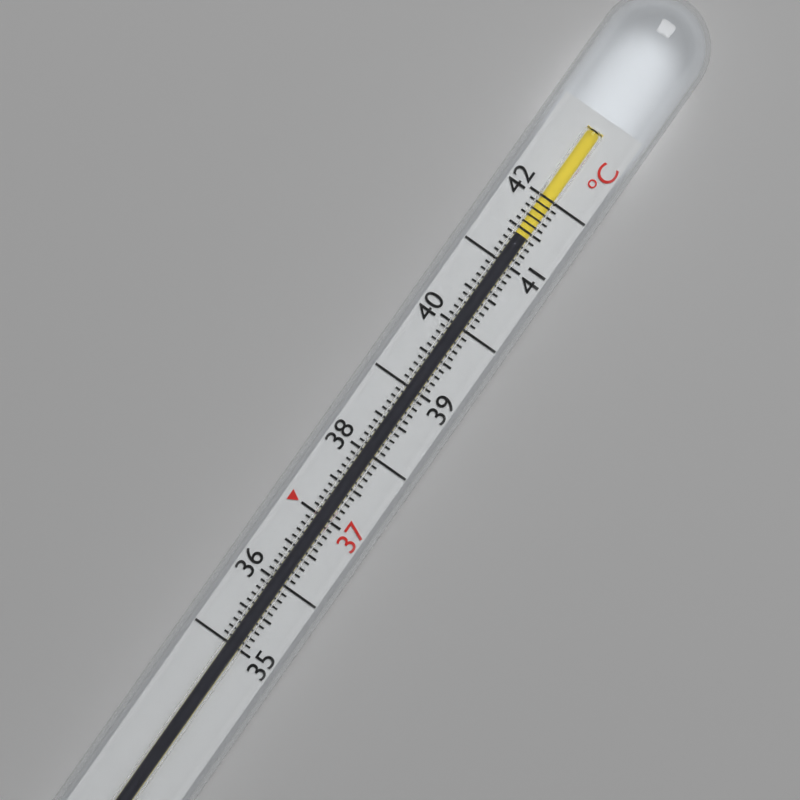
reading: 41.4 °C
